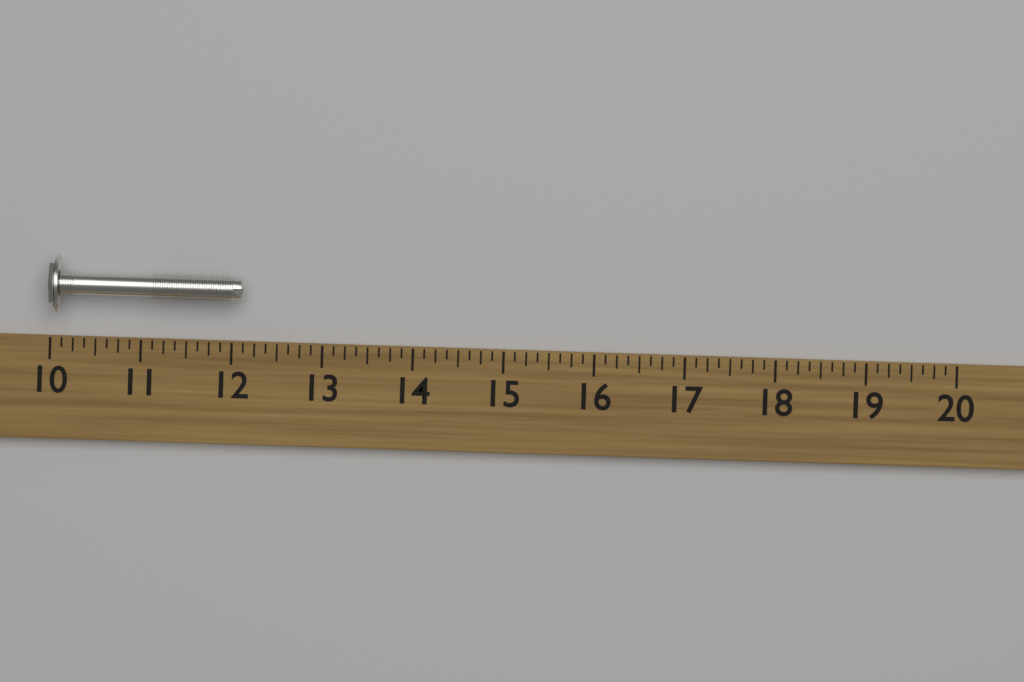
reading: 12.125 (no unit)
